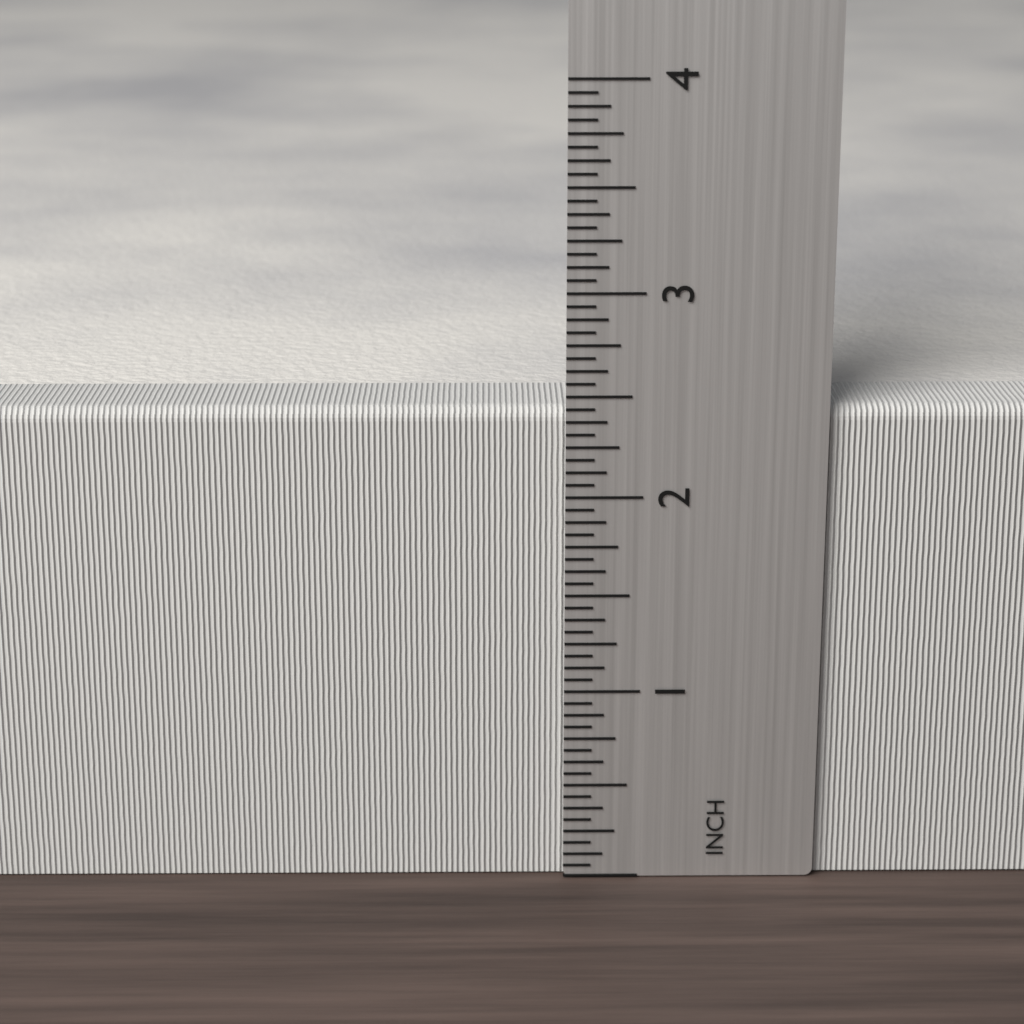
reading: 2.4375 inch
